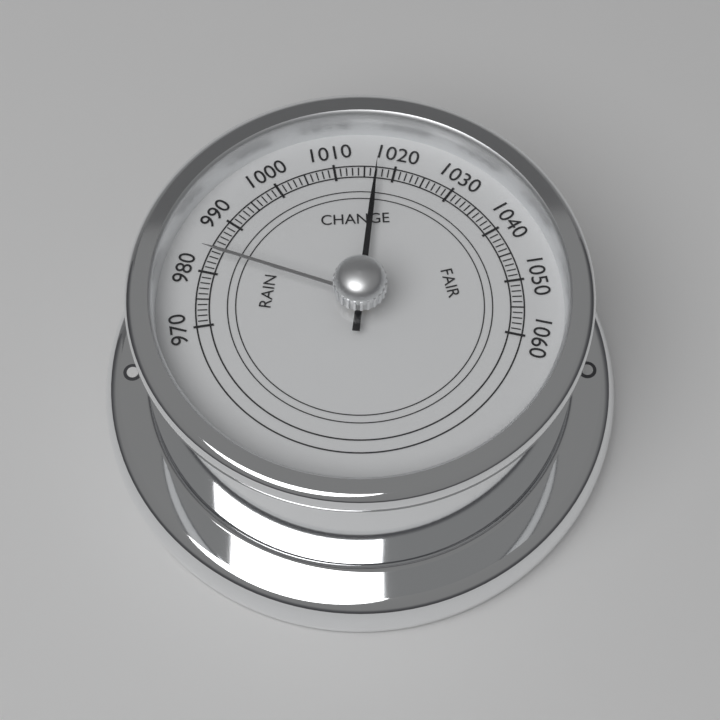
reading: 1017 (no unit)
